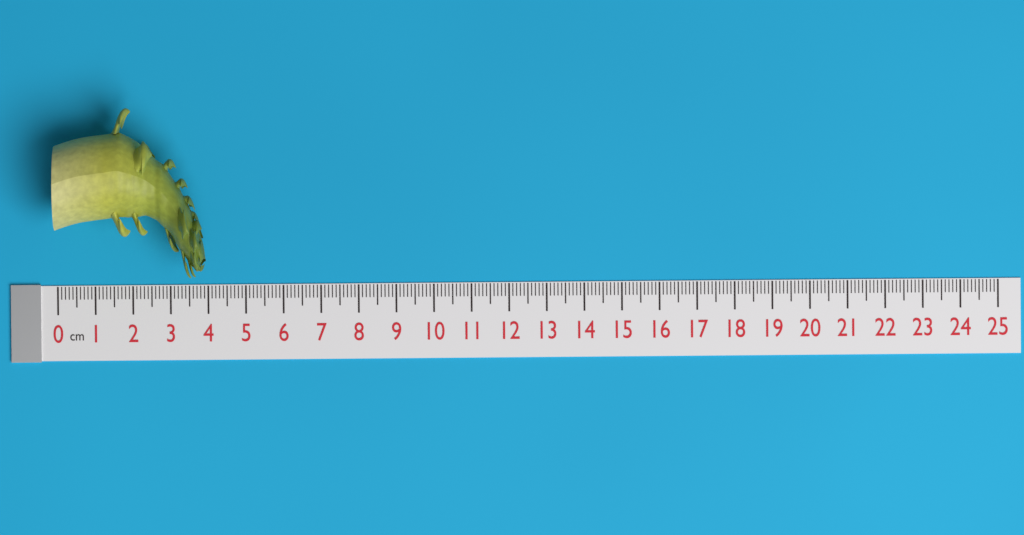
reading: 4.0 cm
